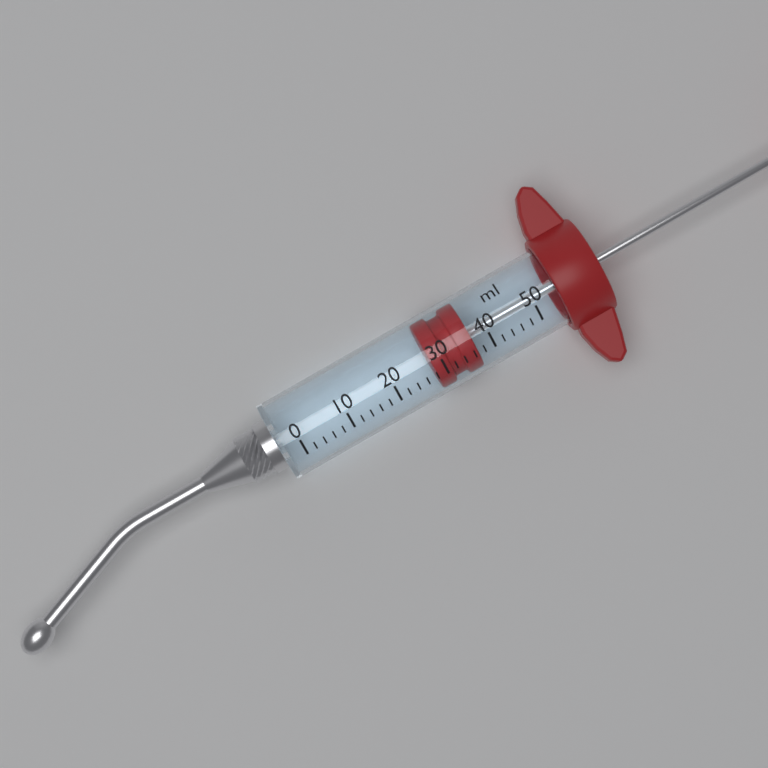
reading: 28 ml
